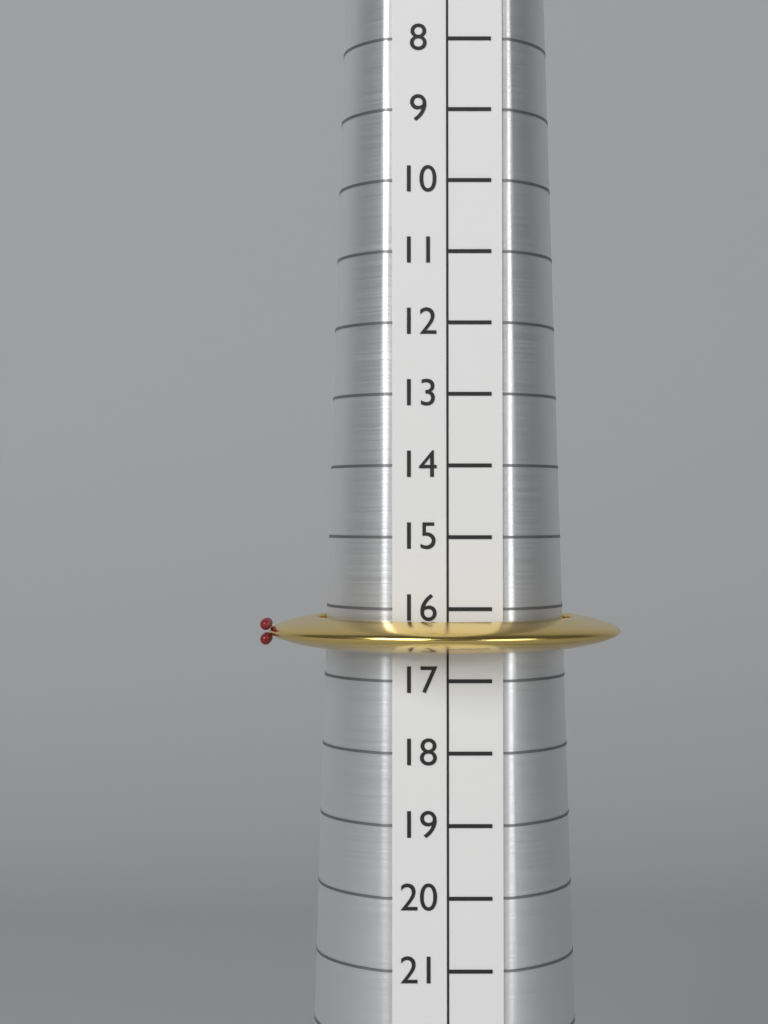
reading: 16.6 (no unit)
